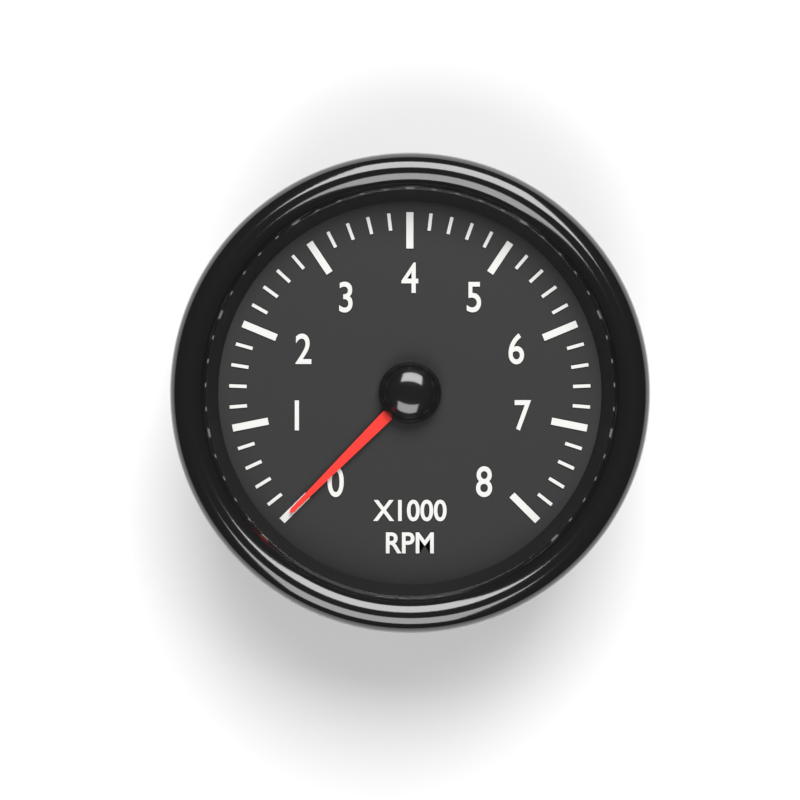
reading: 0 RPM
